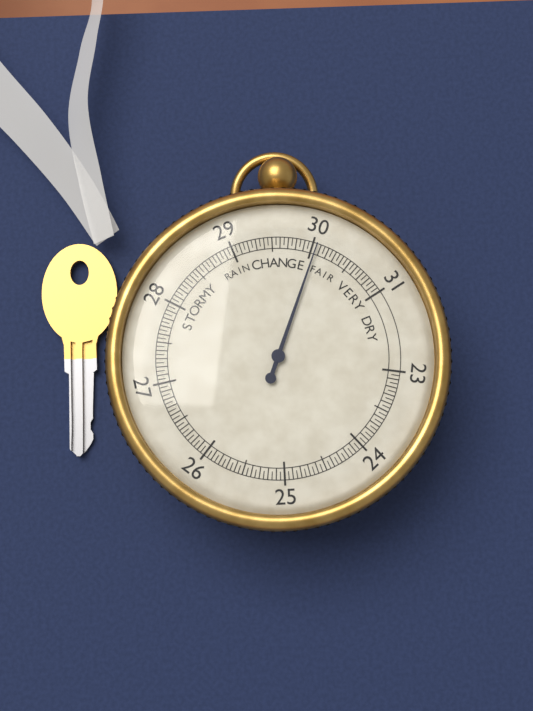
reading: 30.05 (no unit)
